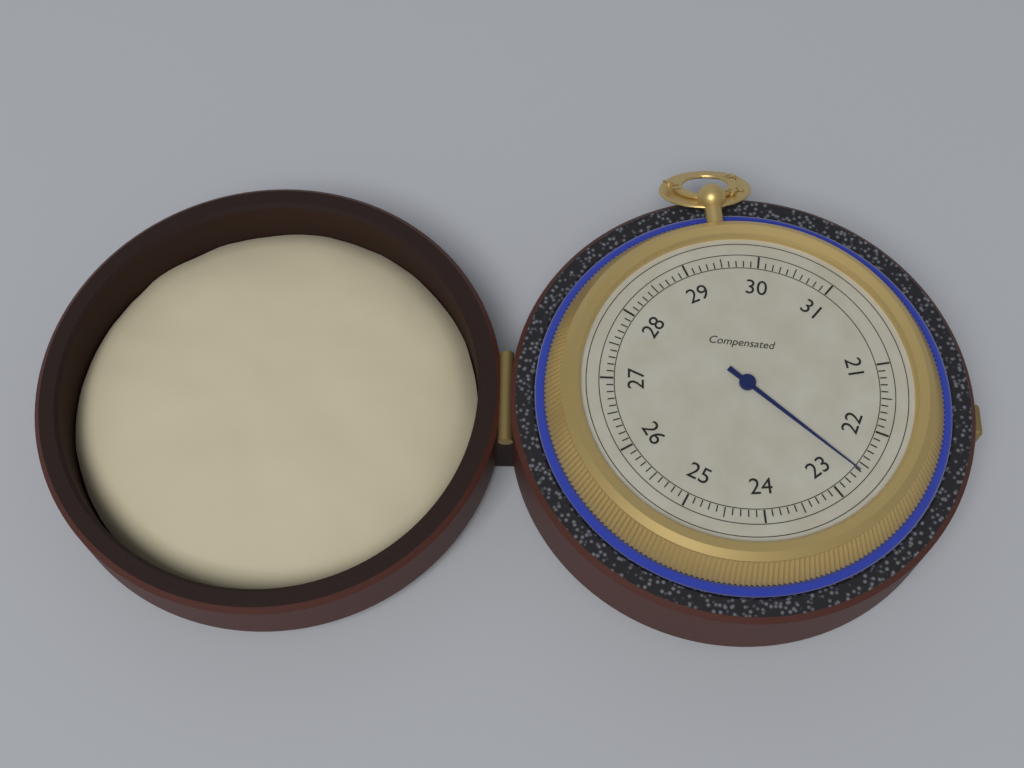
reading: 22.6 (no unit)
